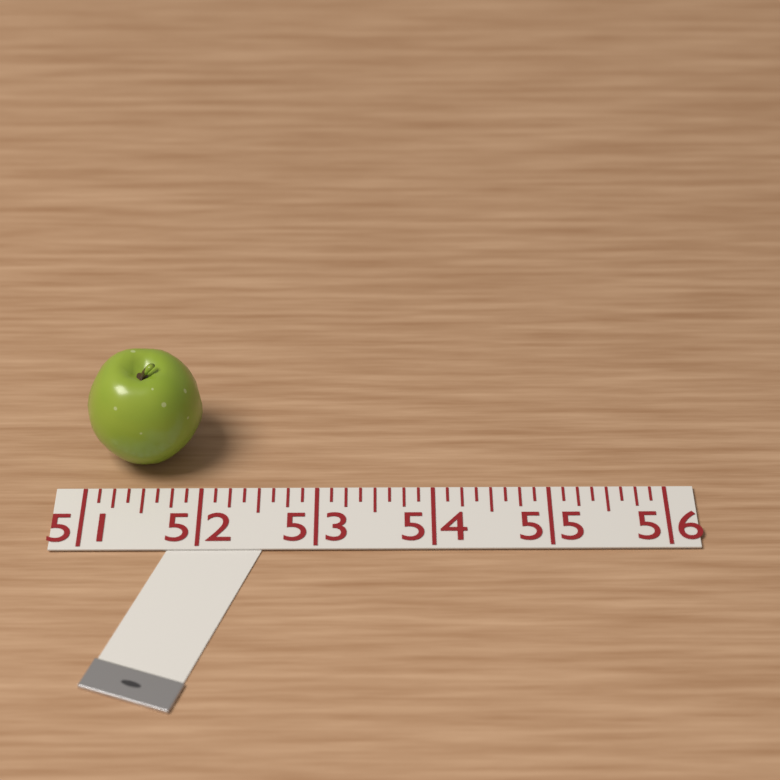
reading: 52.000 (no unit)
